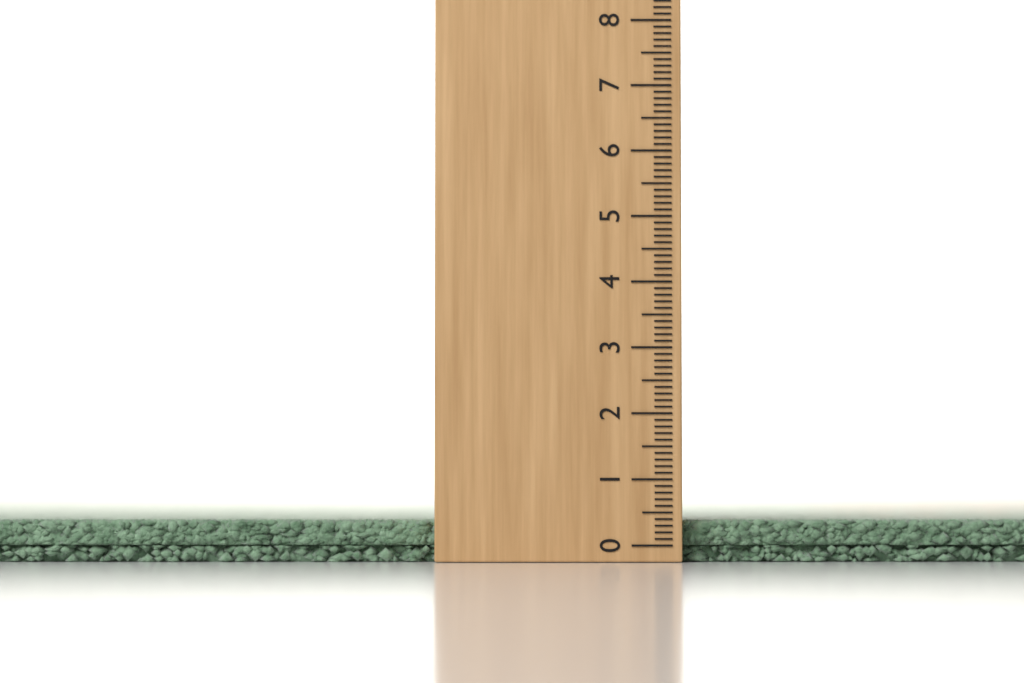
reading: 0.4 (no unit)
